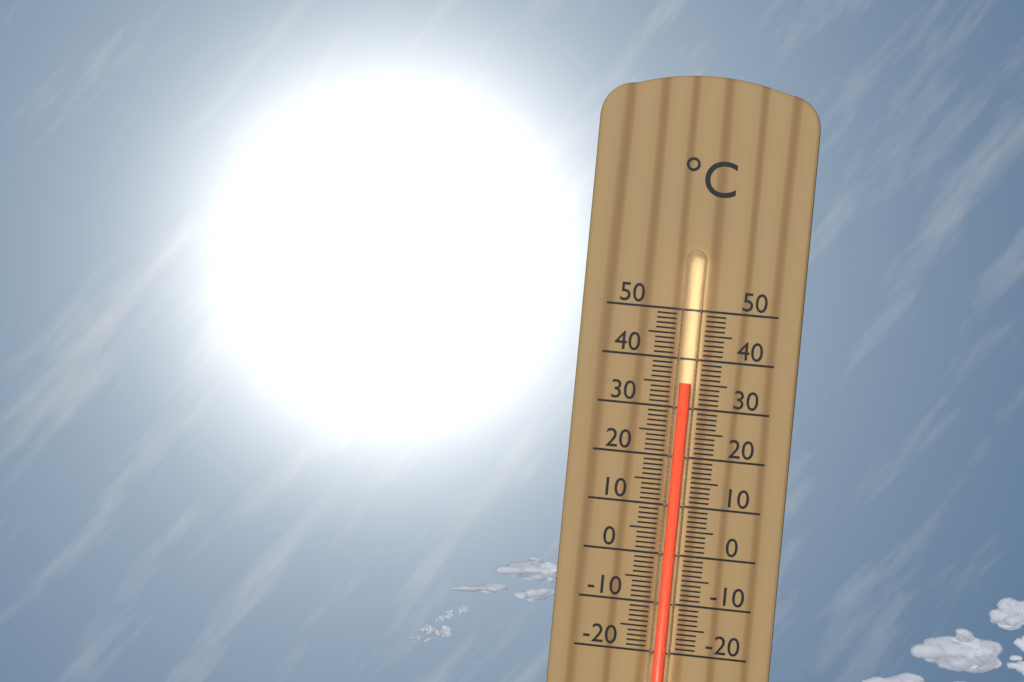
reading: 35 °C
